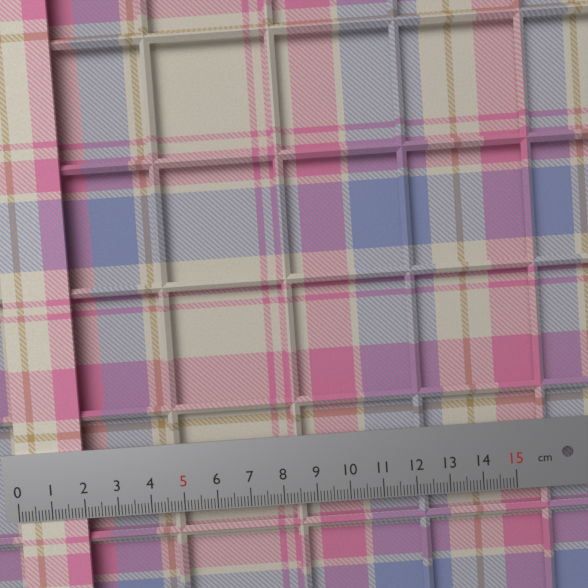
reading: 2.0 cm
